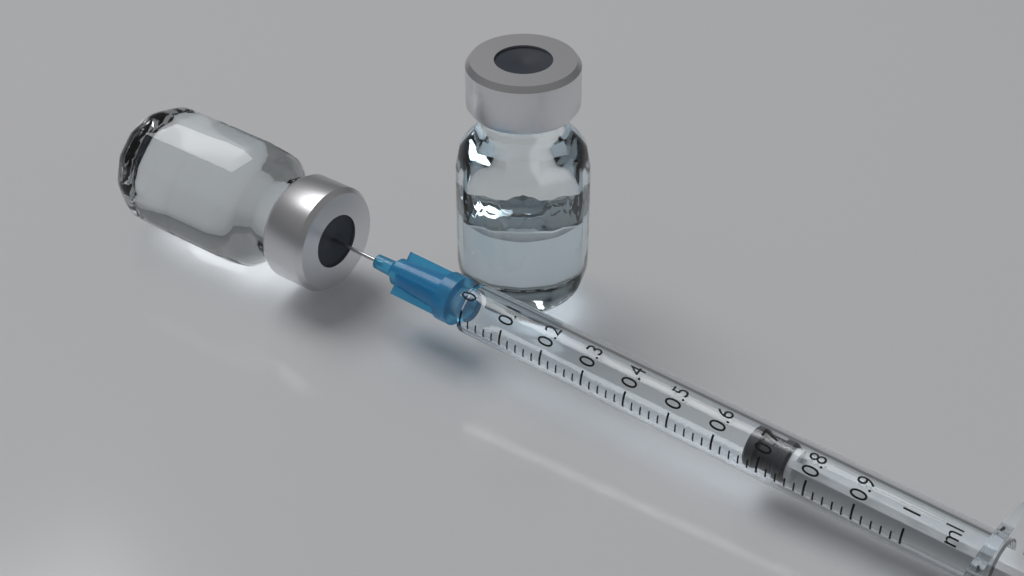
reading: 0.66 ml
